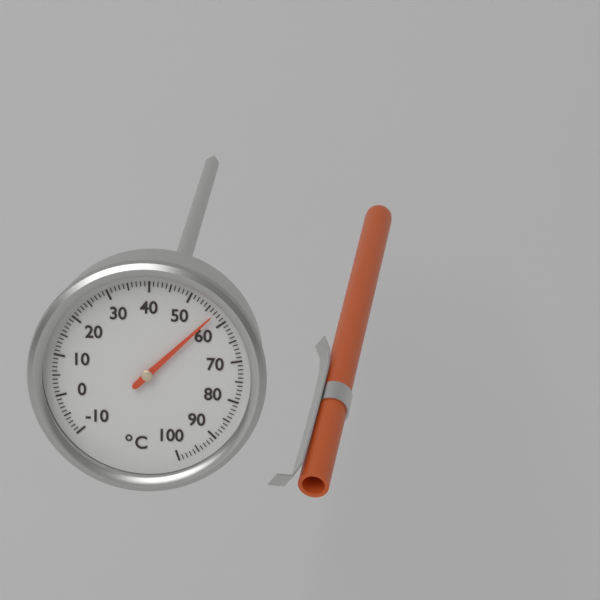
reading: 57 °C
